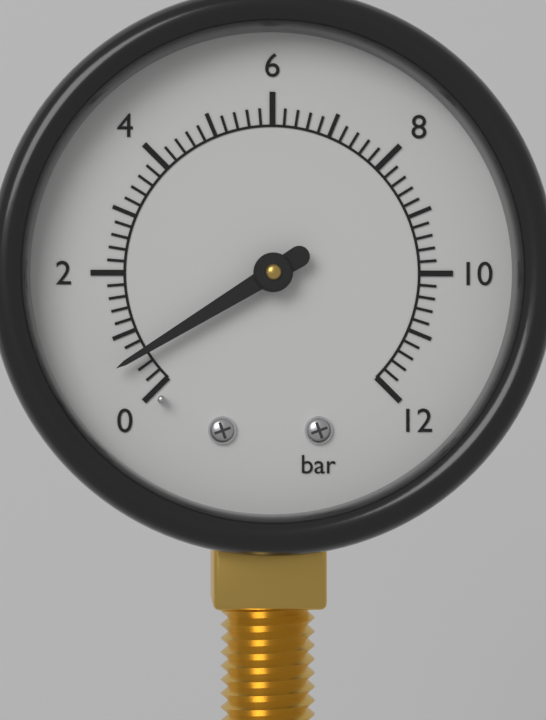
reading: 0.6 bar
